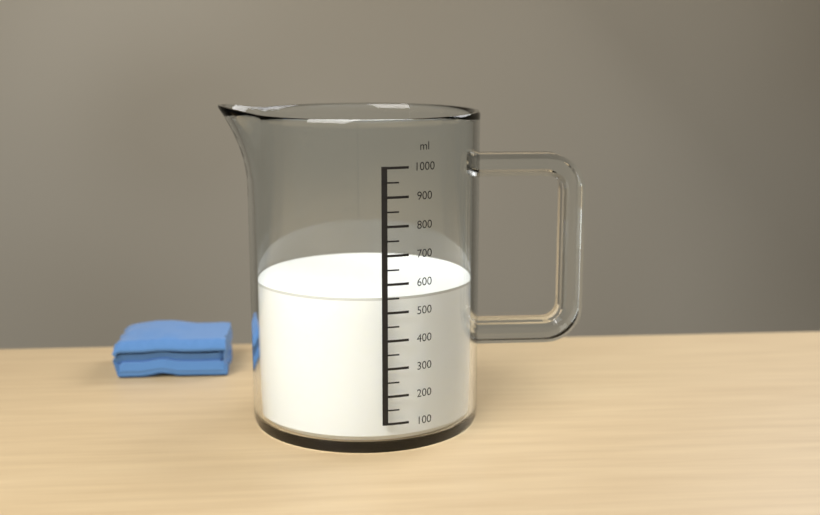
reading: 550 ml
